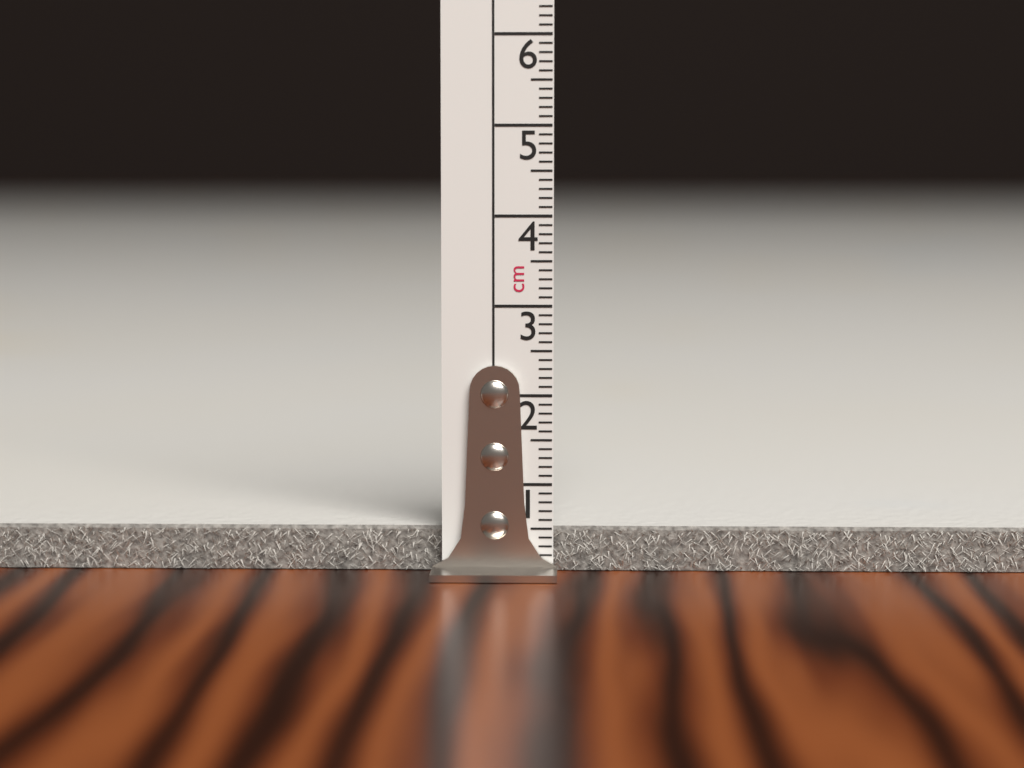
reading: 0.5 cm
